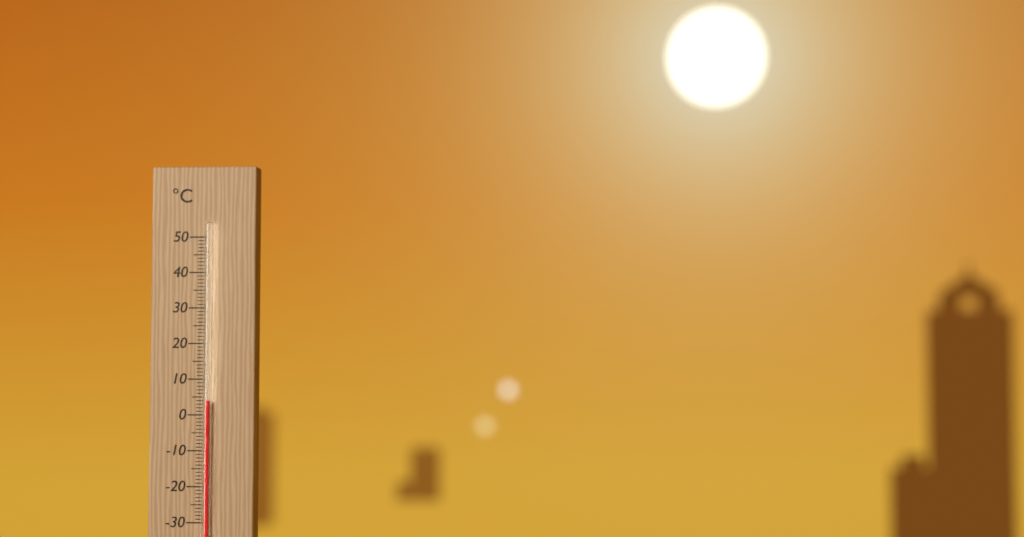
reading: 4 °C
